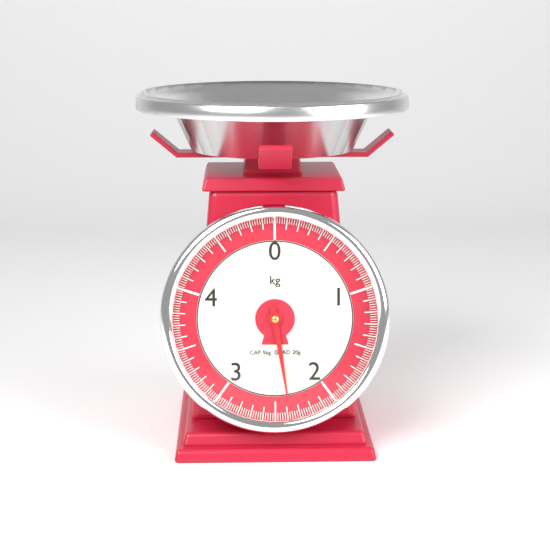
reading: 2.38 kg
